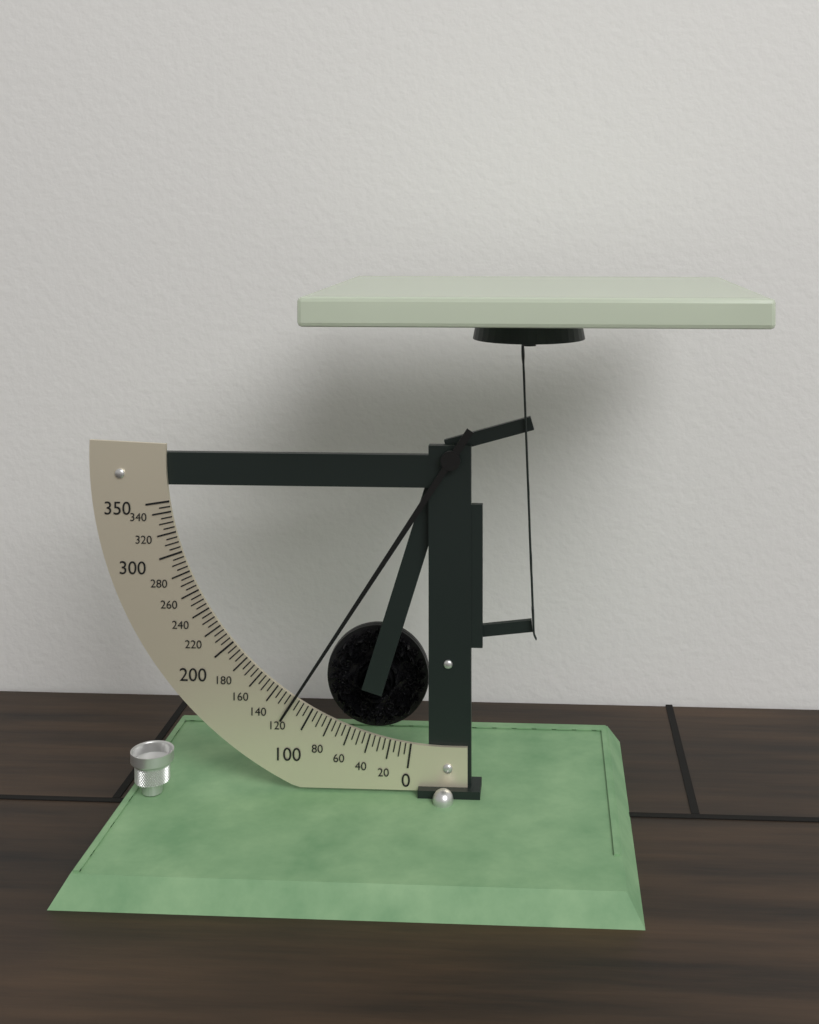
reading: 120 (no unit)
